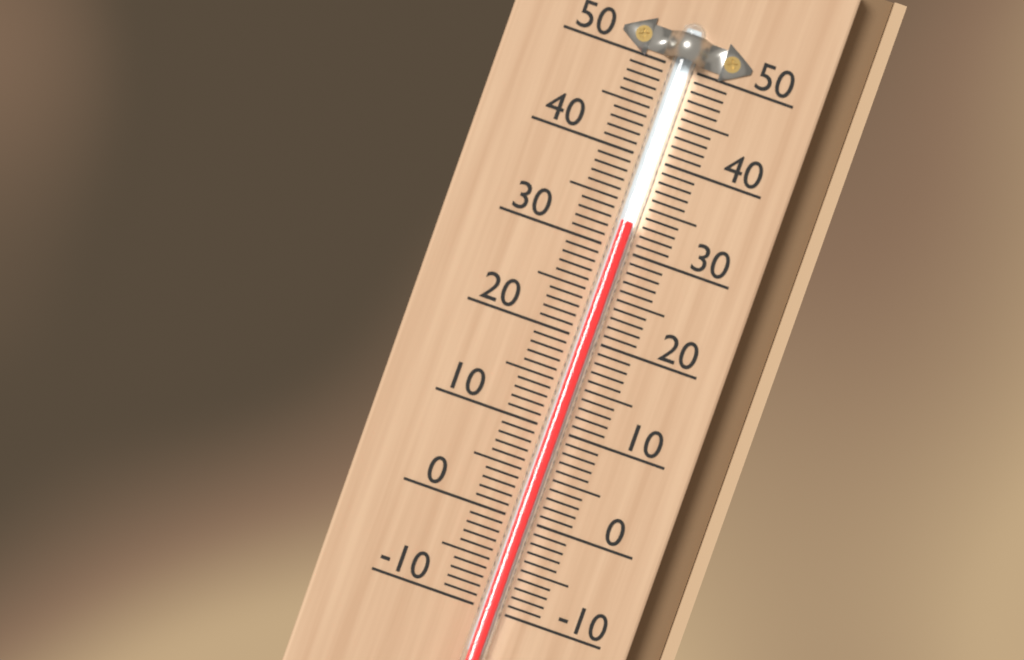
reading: 33 (no unit)
